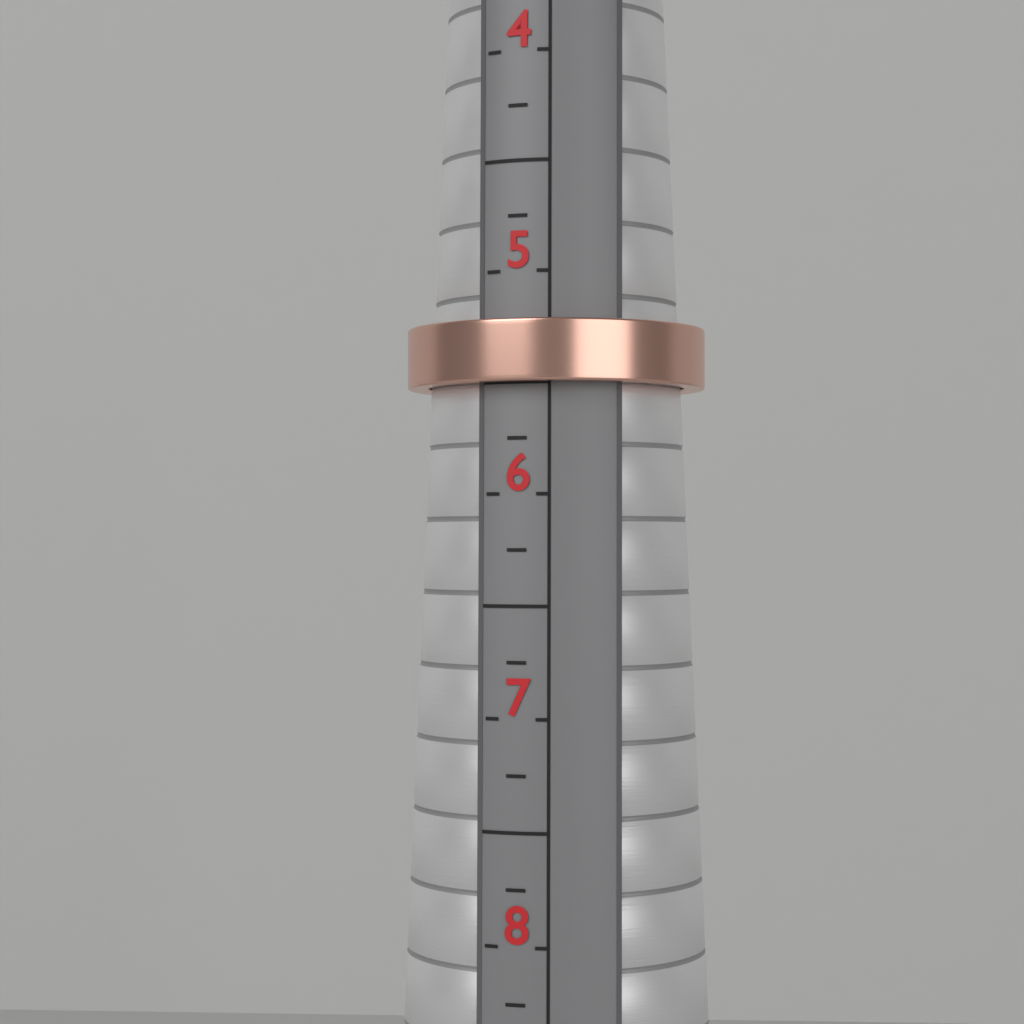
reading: 5.50 (no unit)
